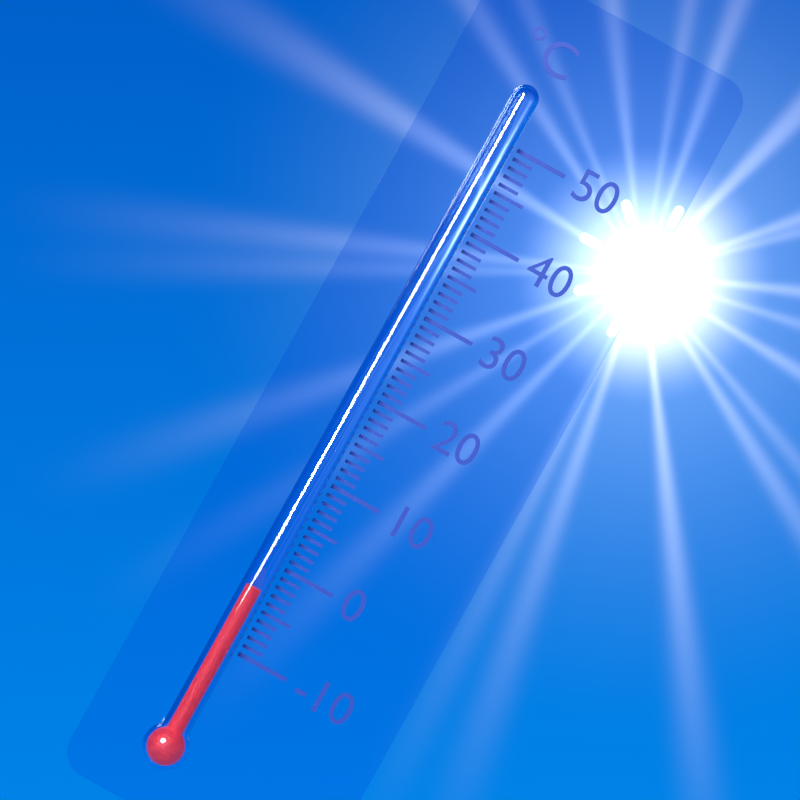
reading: -3 °C
